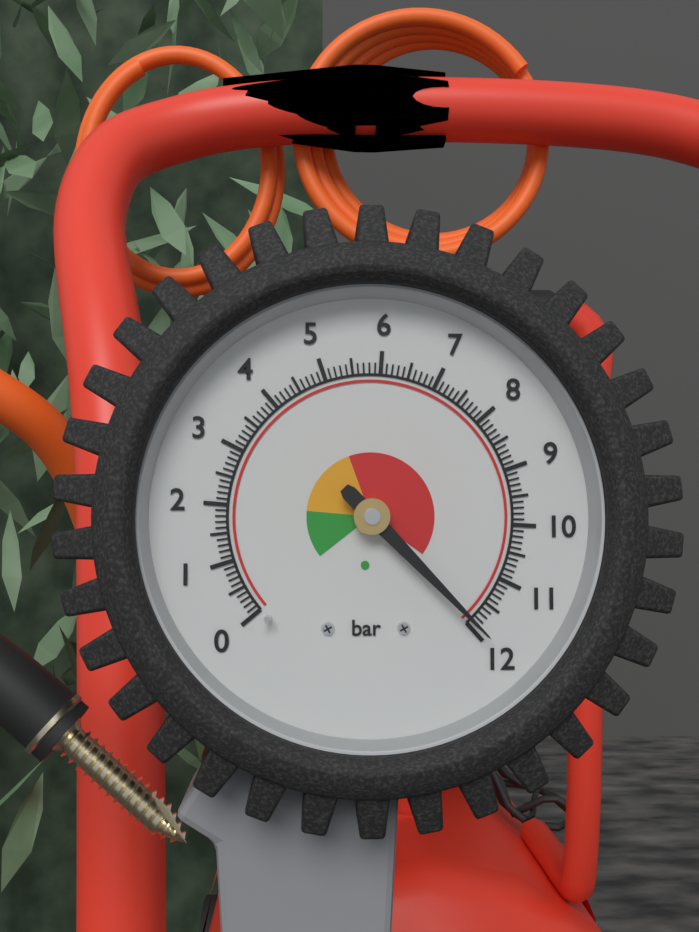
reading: 11.9 bar
